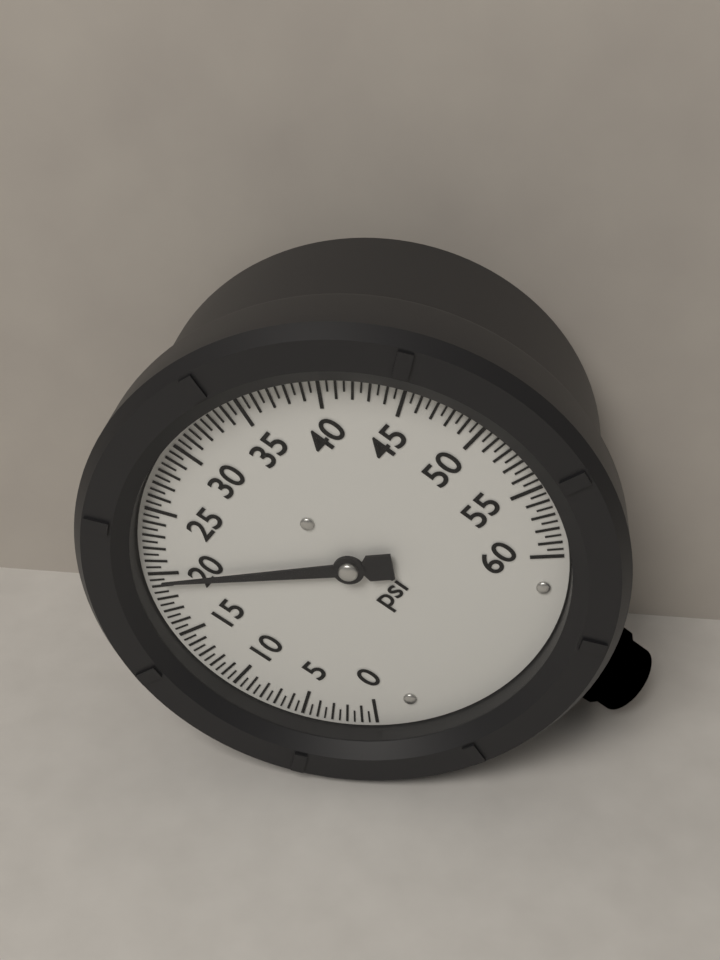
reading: 19.5 psi
